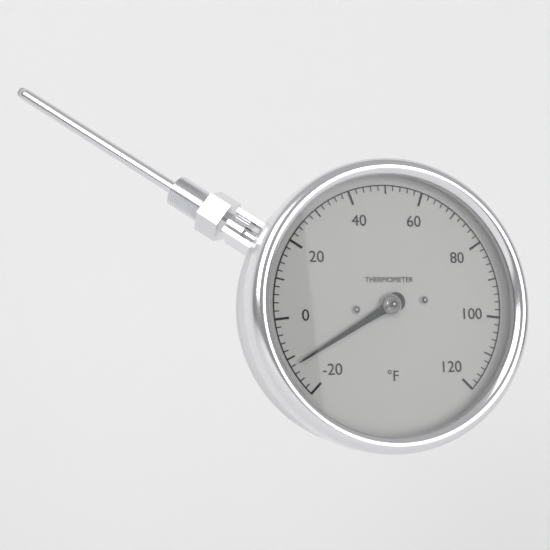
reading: -12 °F
